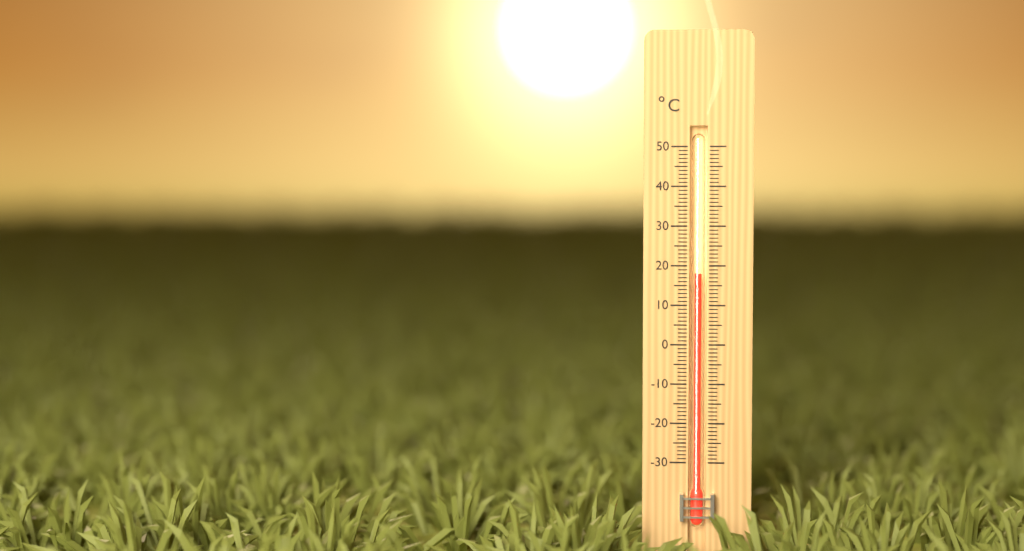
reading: 18 °C
